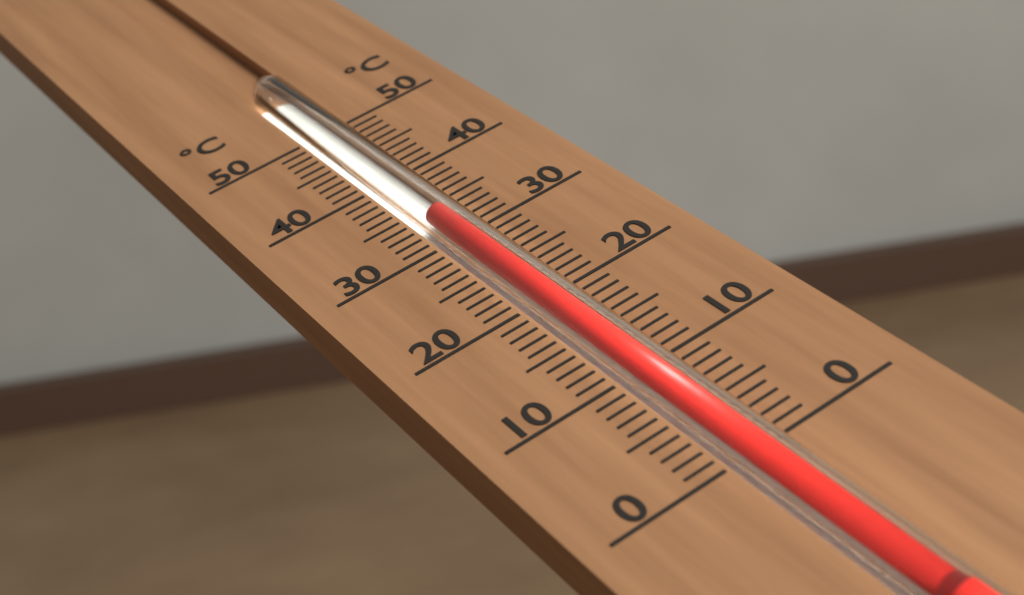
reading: 33 °C
